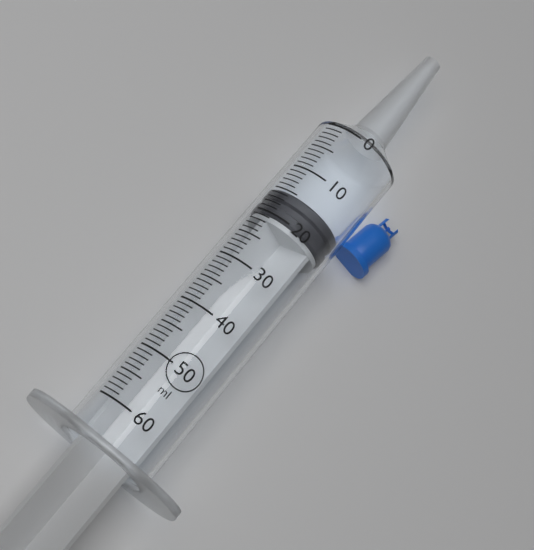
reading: 15 ml
